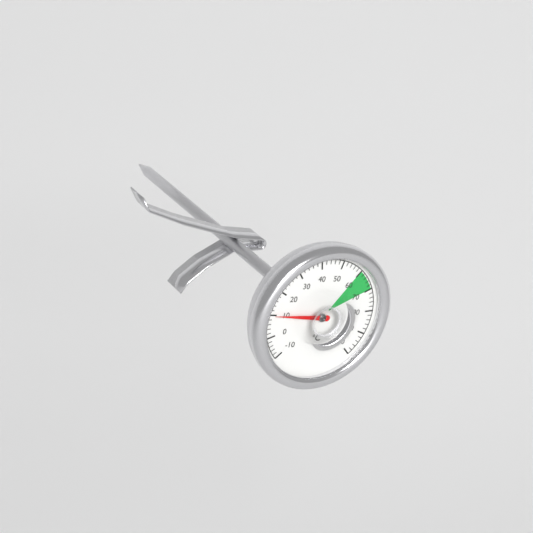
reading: 10 °C
